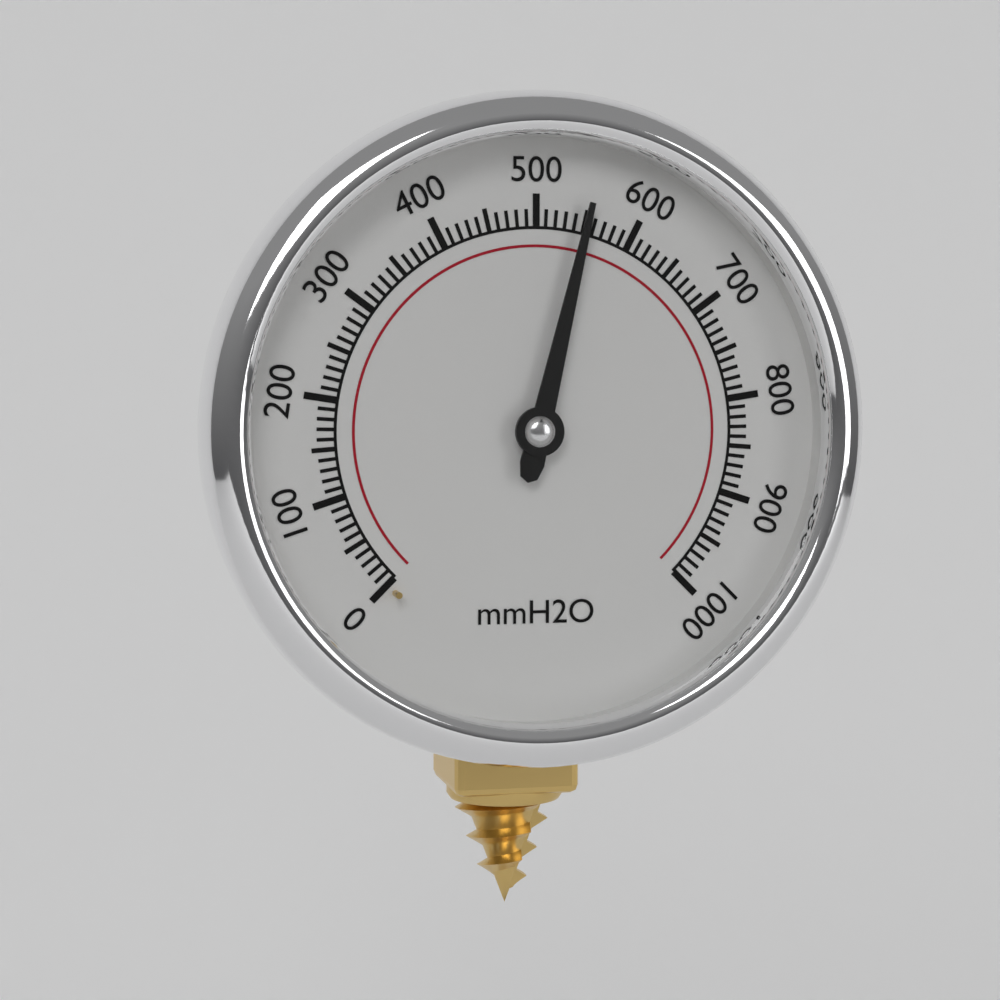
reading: 550 mmH2O
